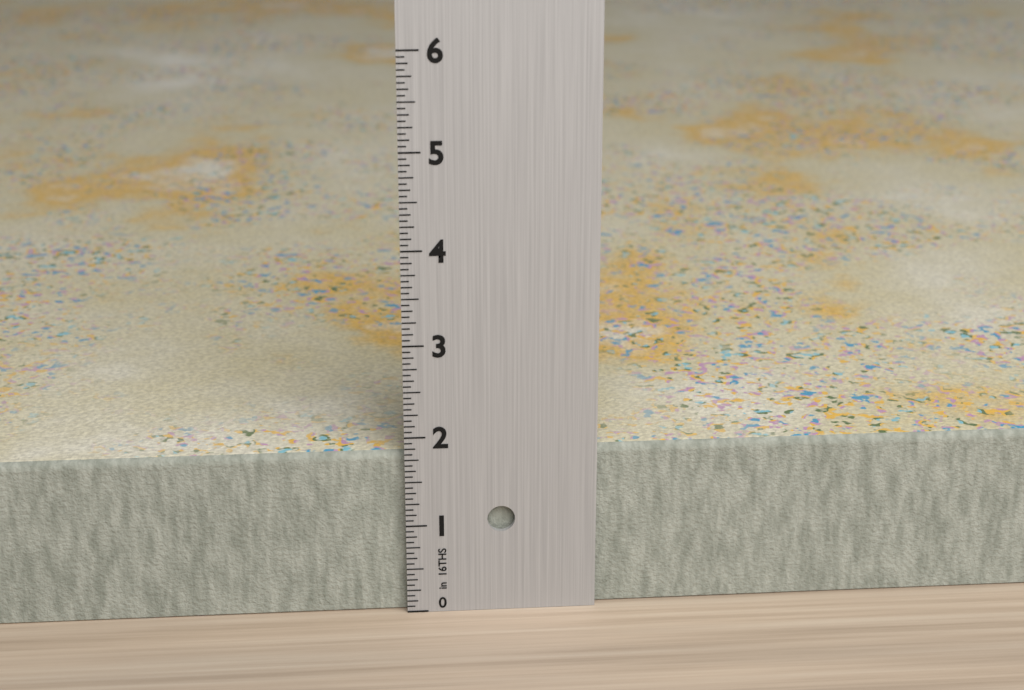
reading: 1.8125 in
